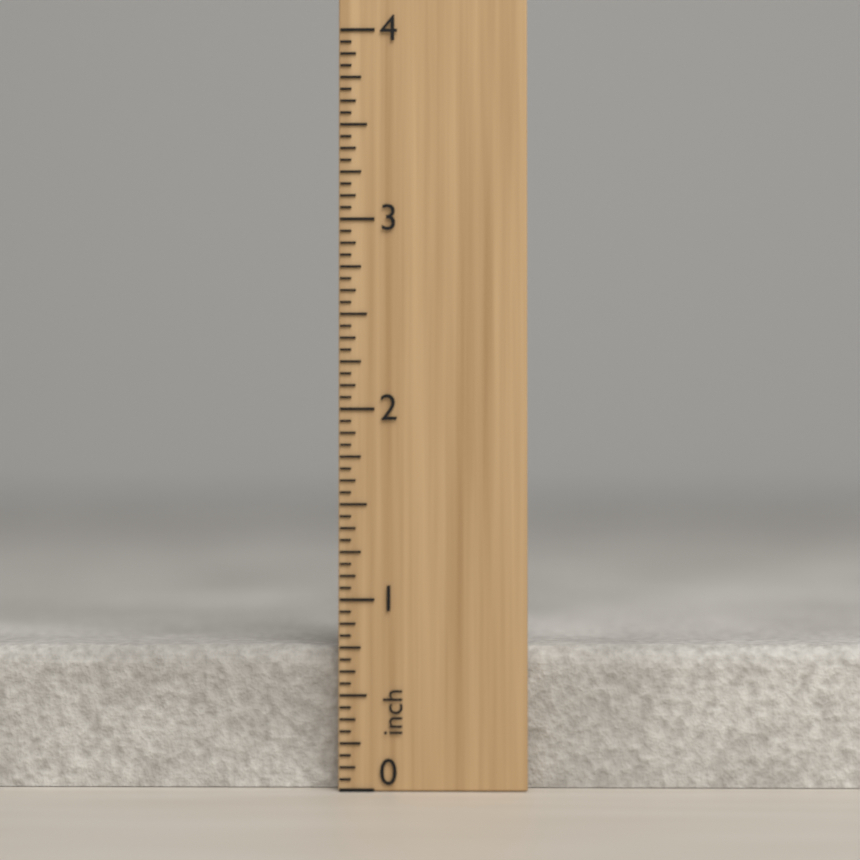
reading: 0.7500 inch
